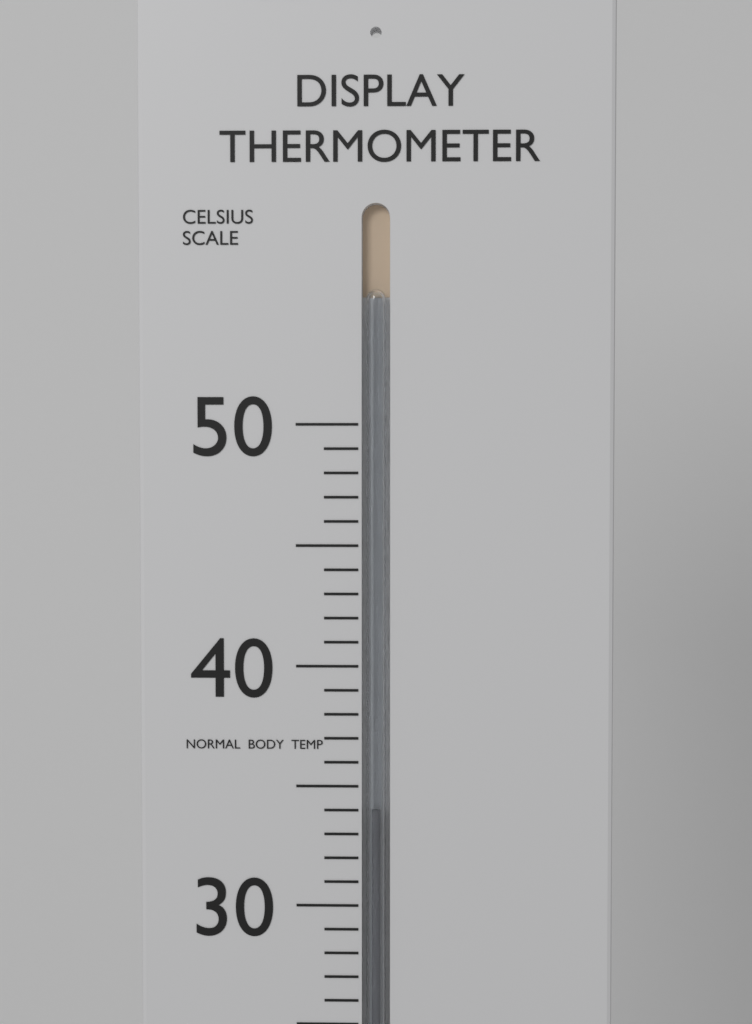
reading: 34 °C
